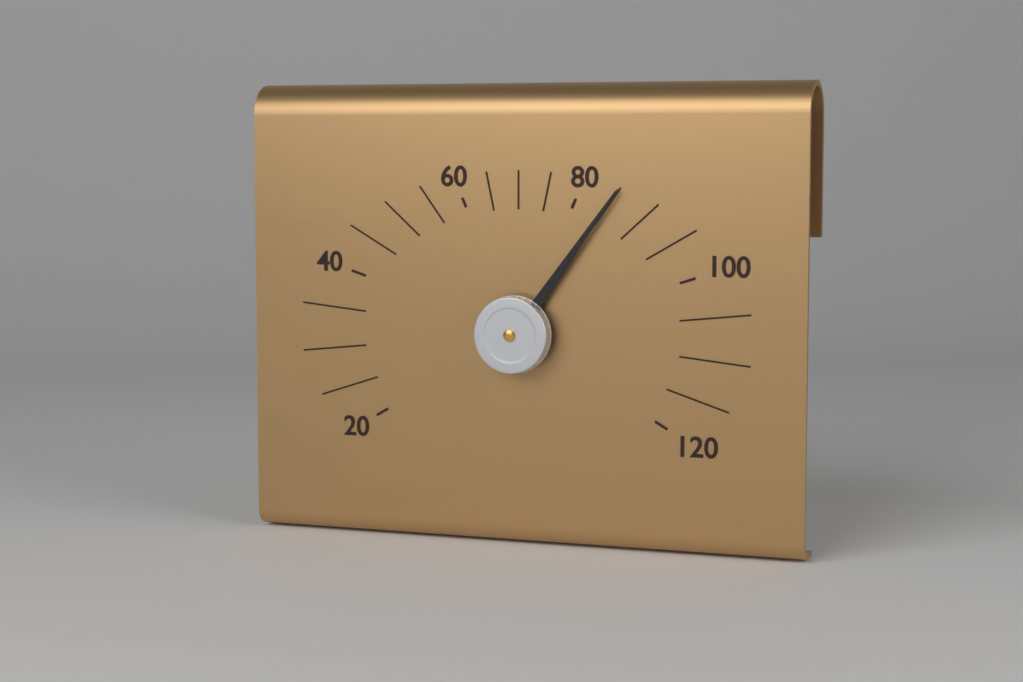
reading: 85 (no unit)
